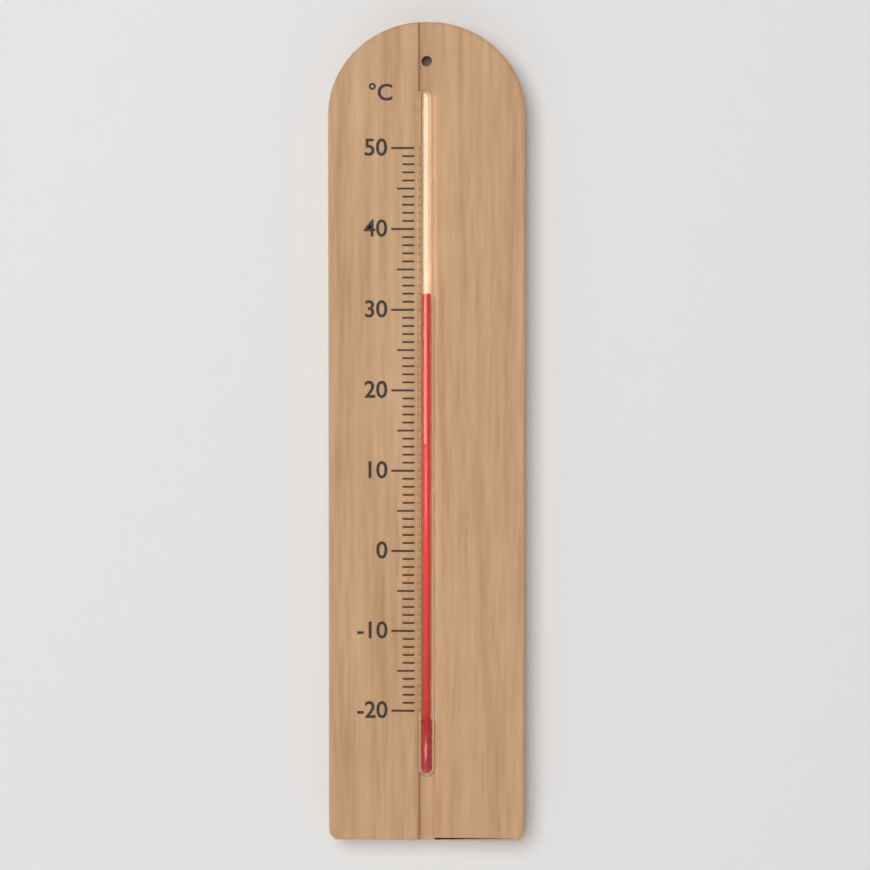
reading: 32 °C
